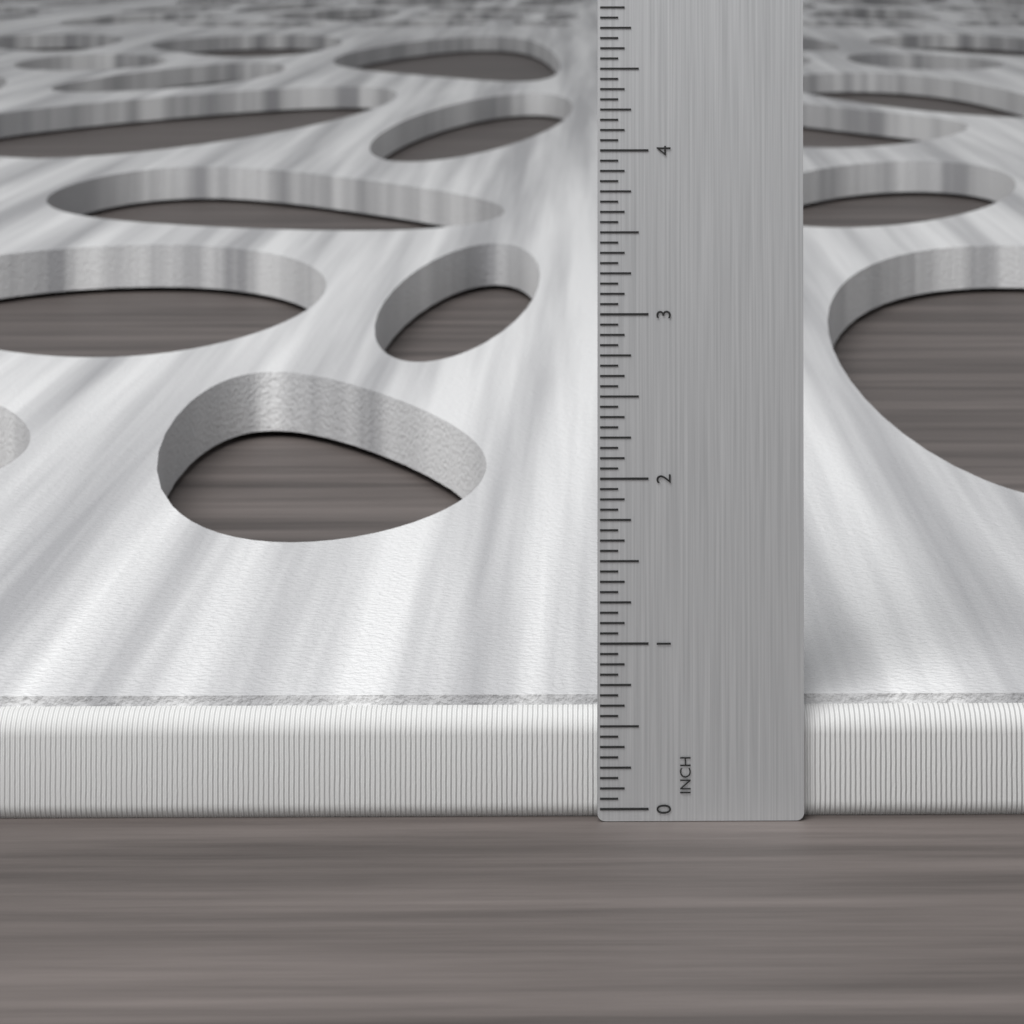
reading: 0.6250 in
